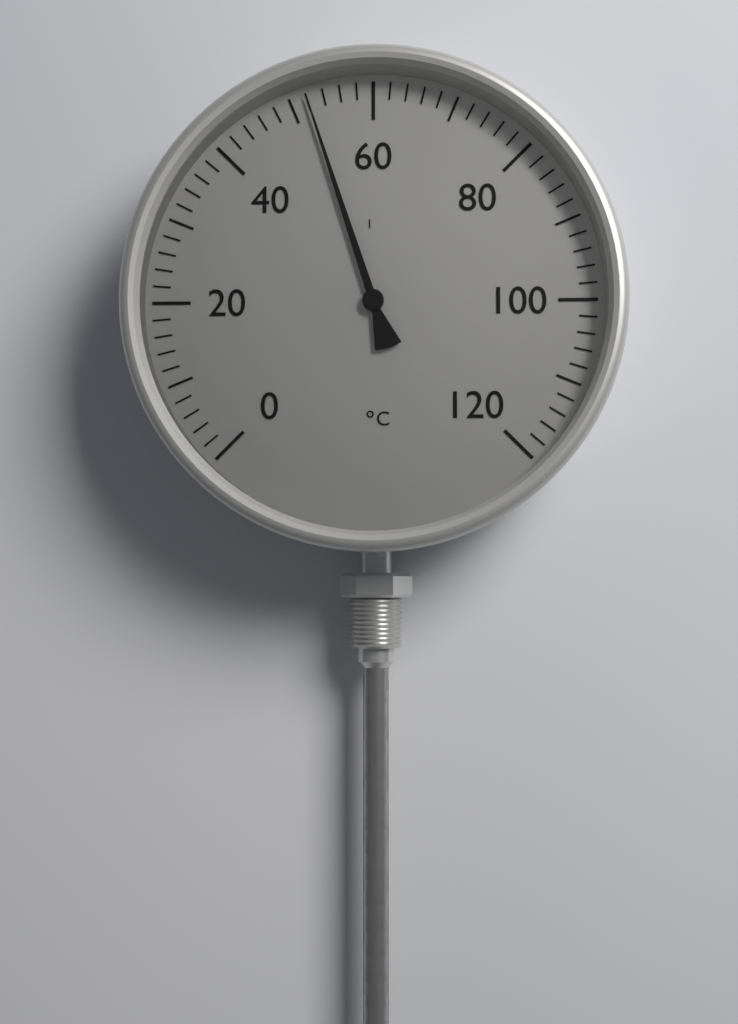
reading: 52 °C
